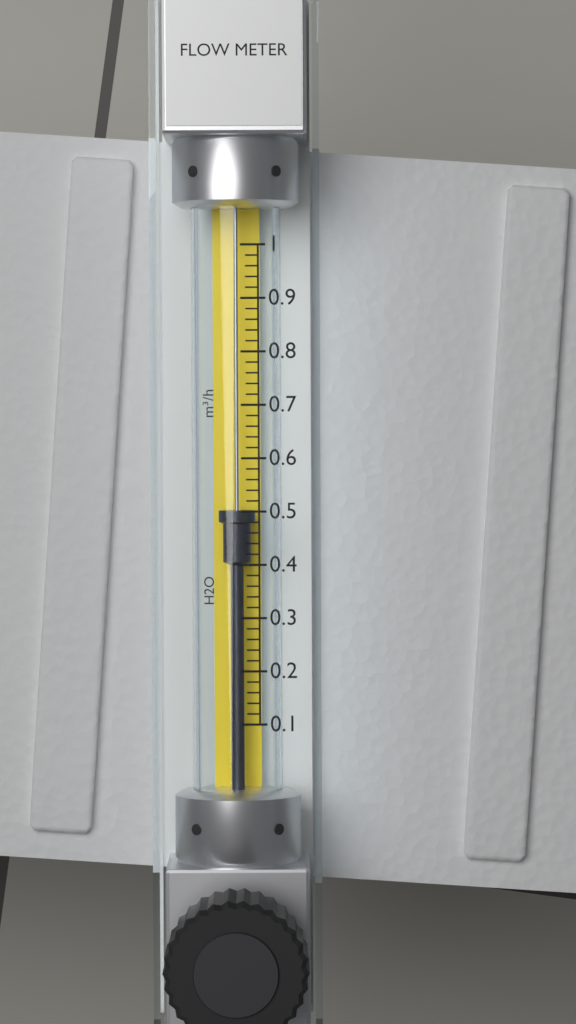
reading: 0.50 m³/h
